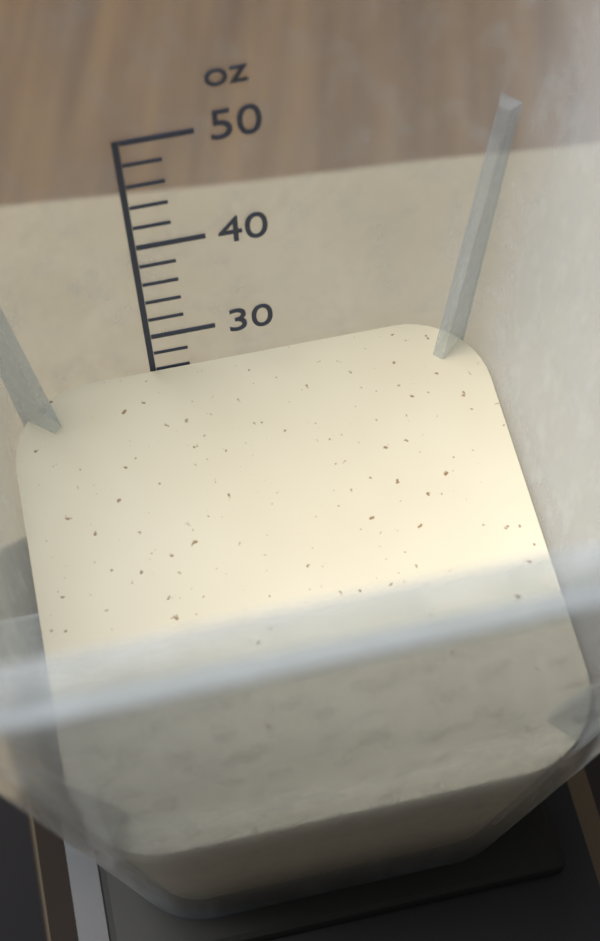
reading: 26 oz
